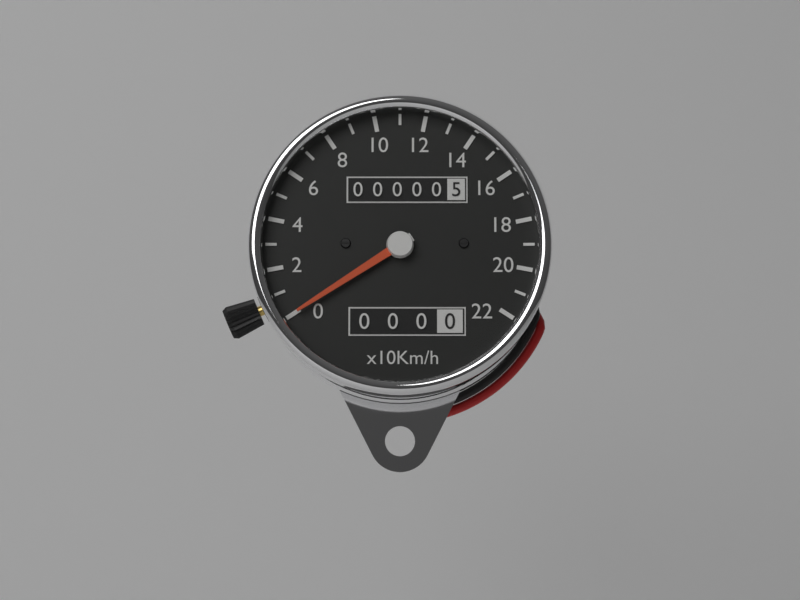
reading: 0 km/h
